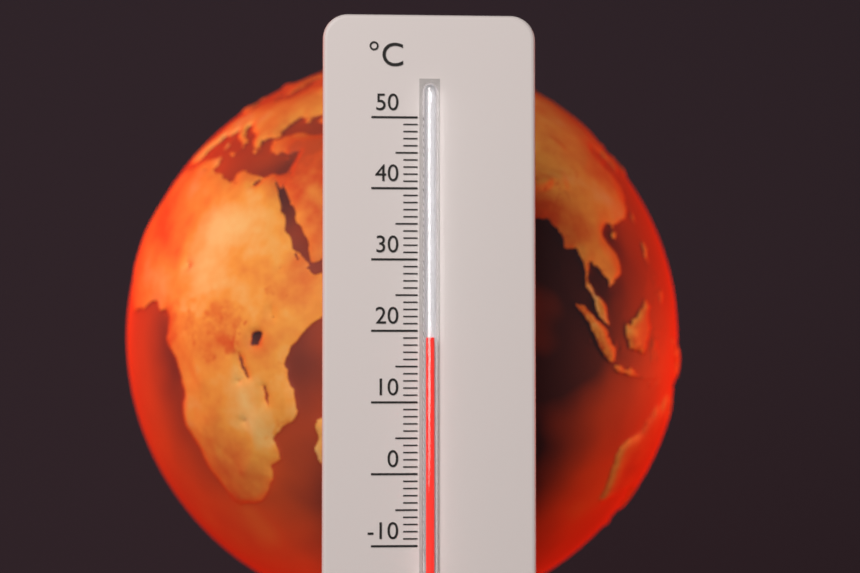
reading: 19 °C
